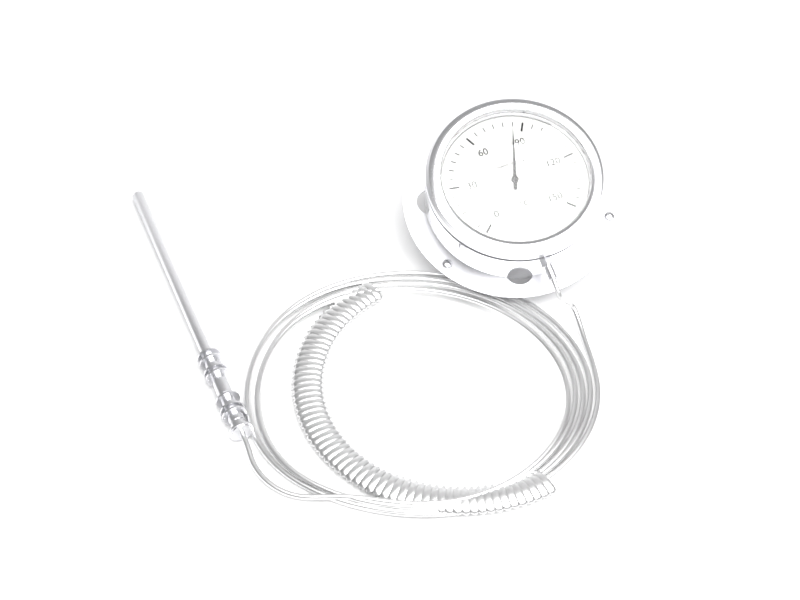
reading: 85 °C
